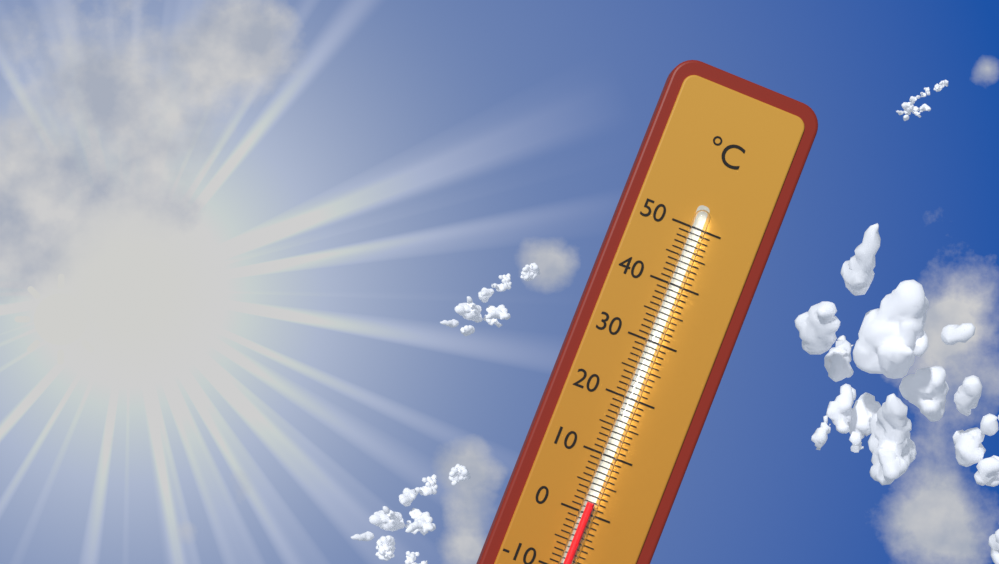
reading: 2 °C
